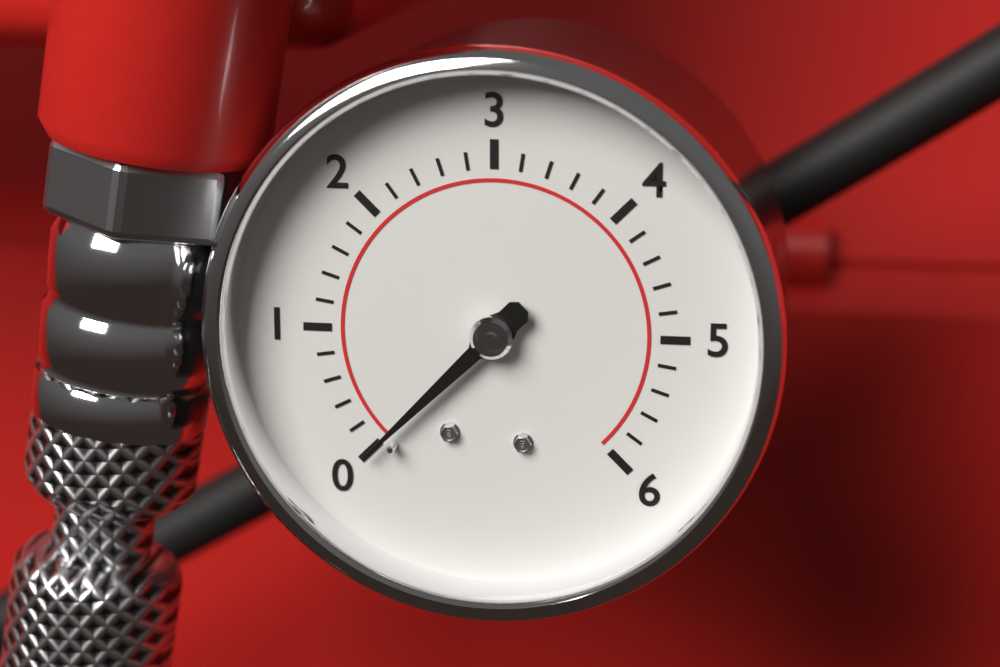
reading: 0.0 (no unit)
